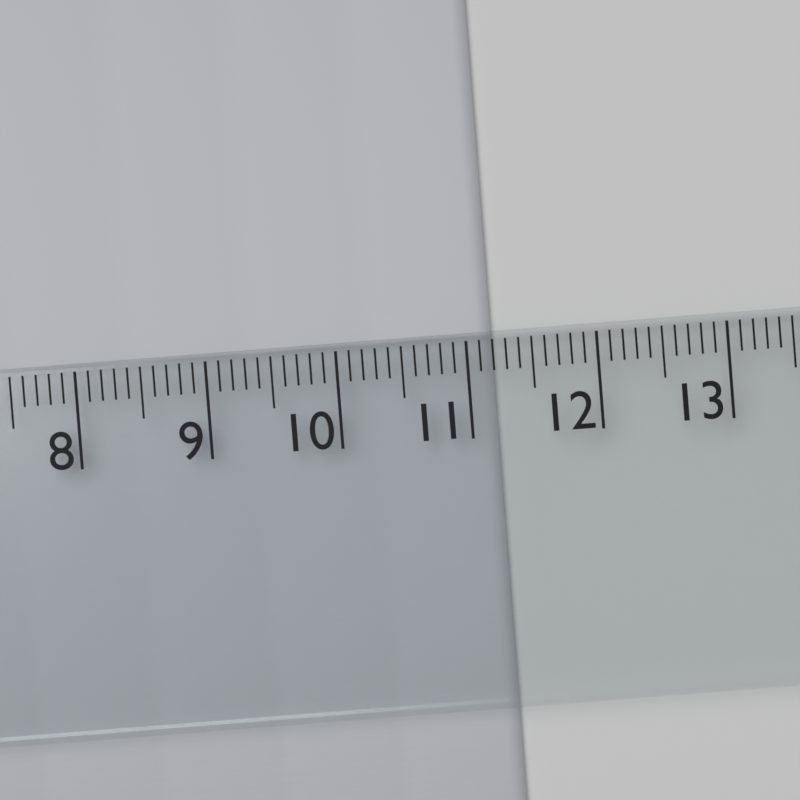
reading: 11.2 cm
